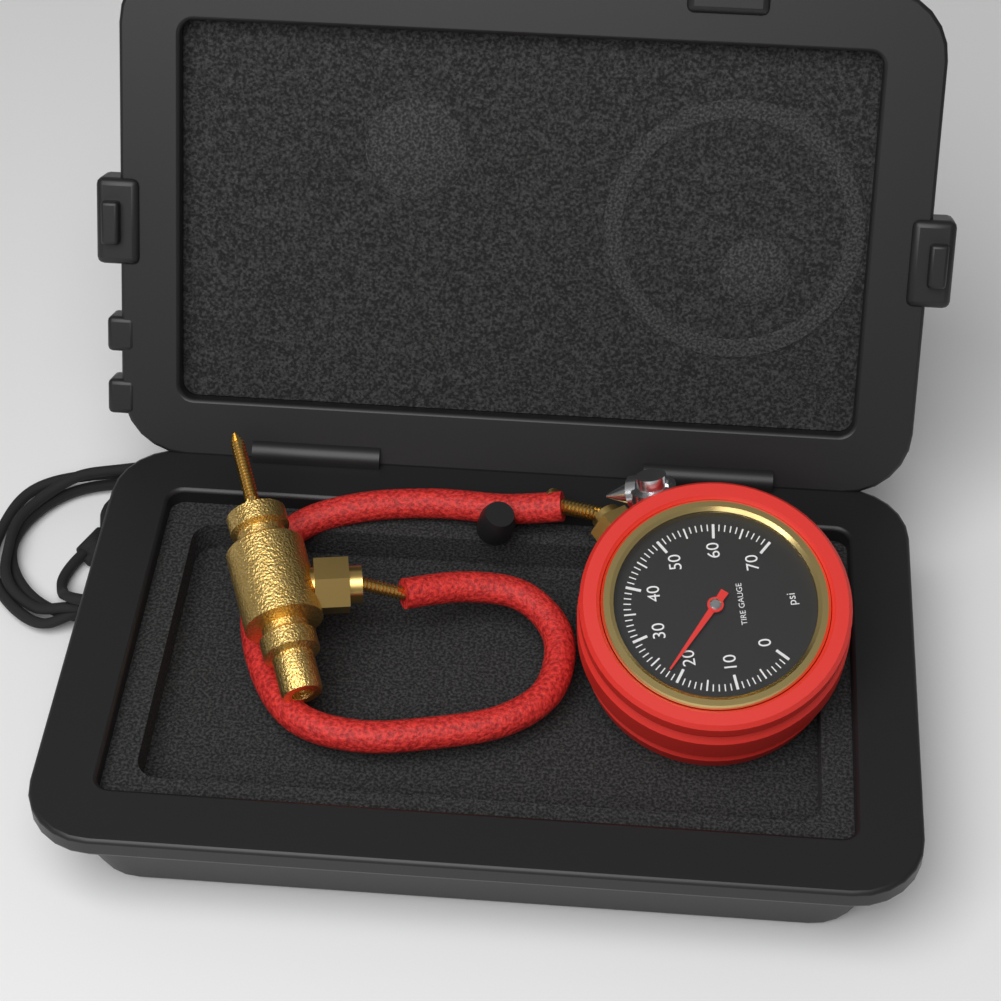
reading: 22 psi
